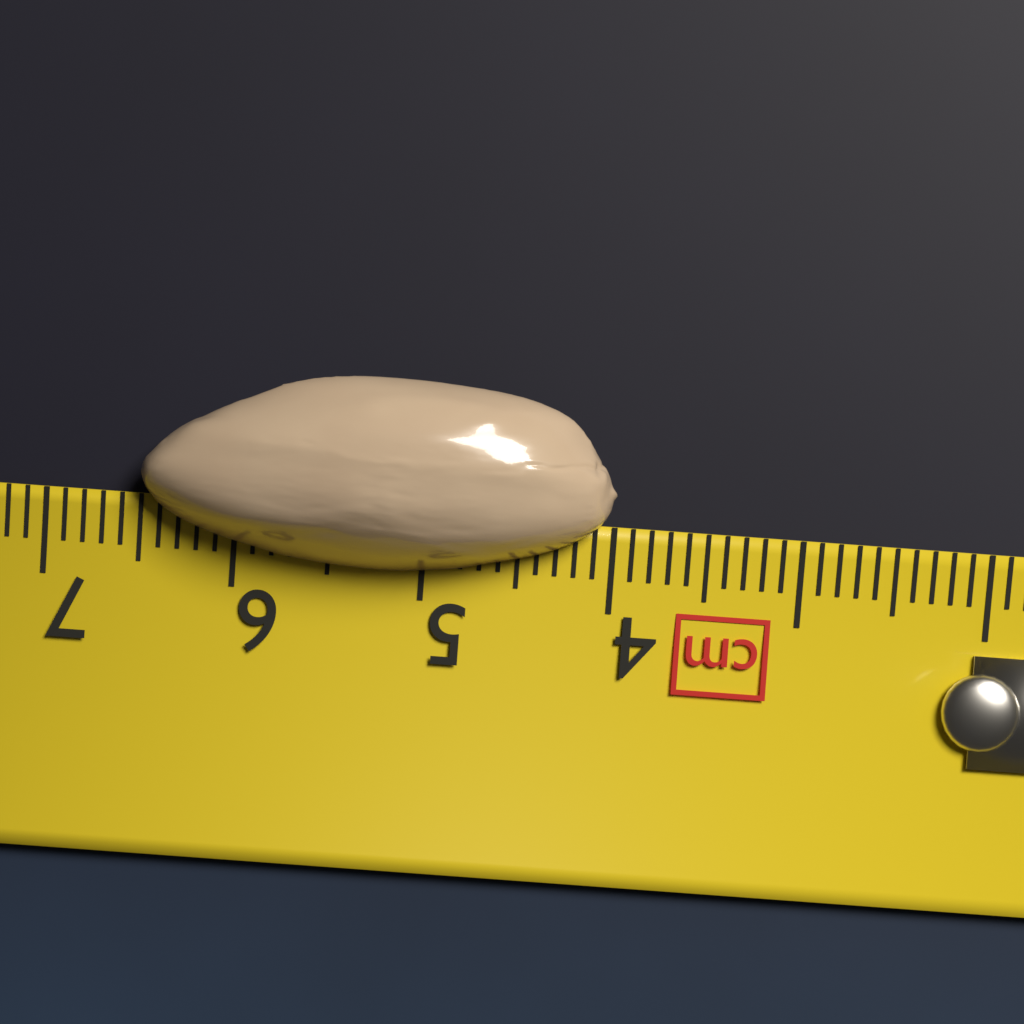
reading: 6.5 cm
